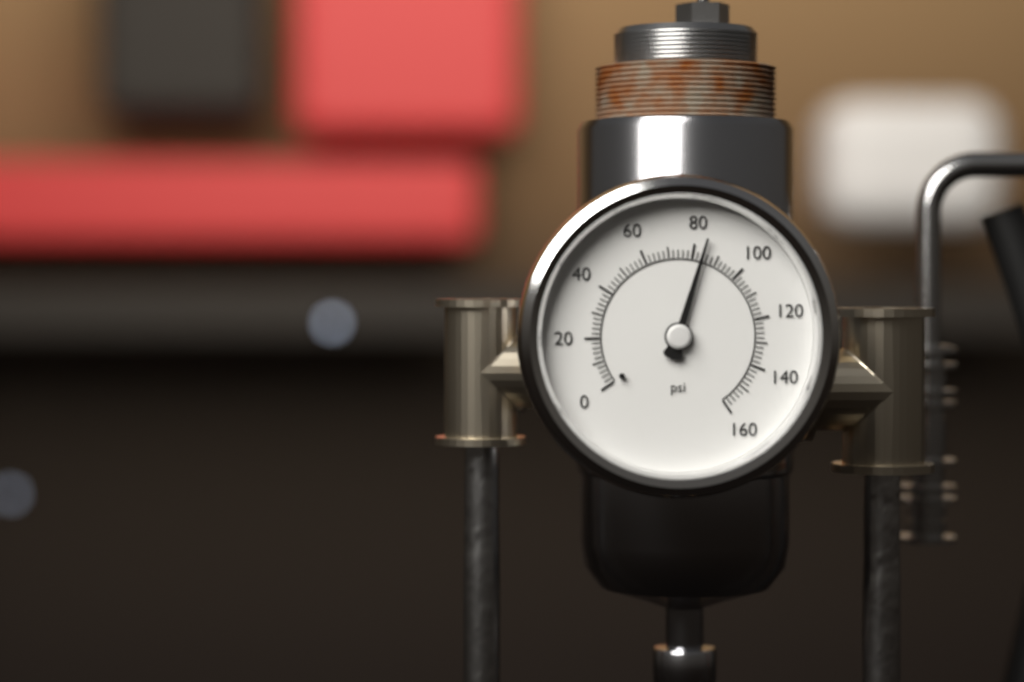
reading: 84 psi
